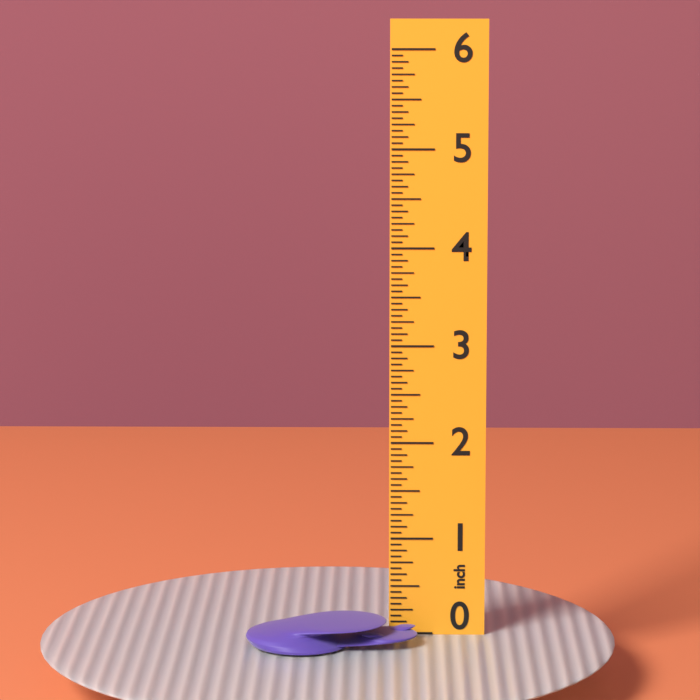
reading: 0.2500 inch
